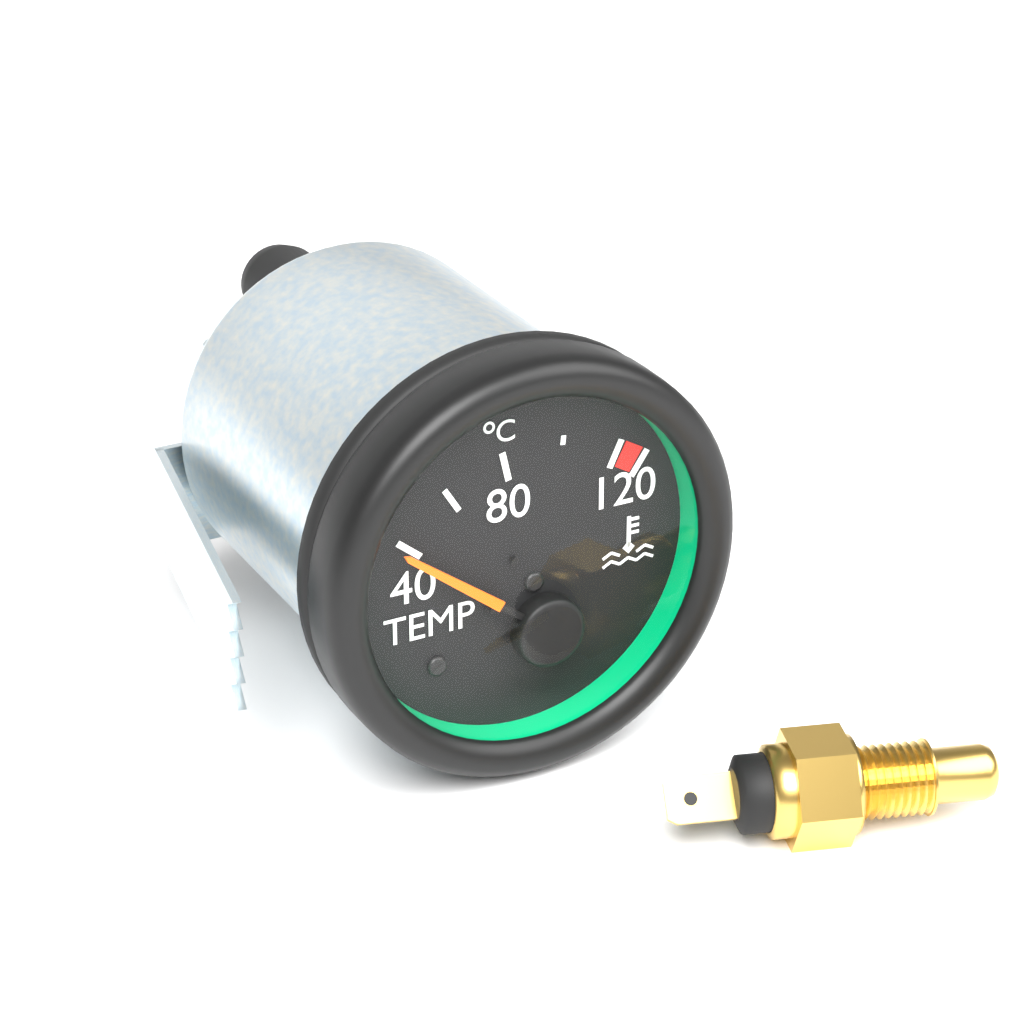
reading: 38 °C
